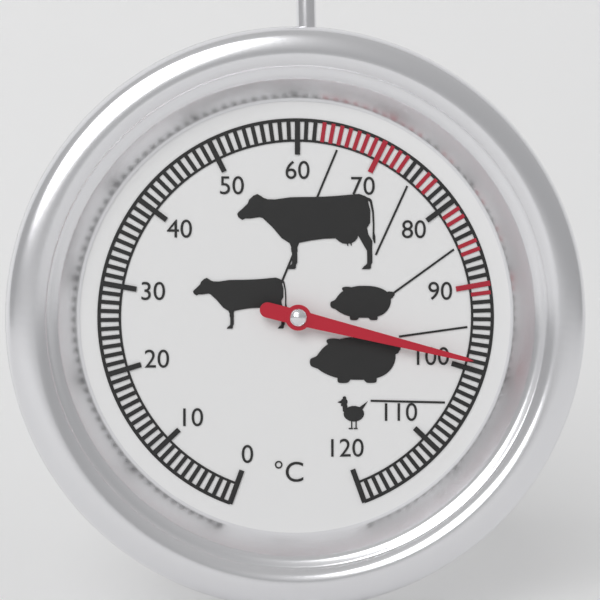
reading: 99 °C
